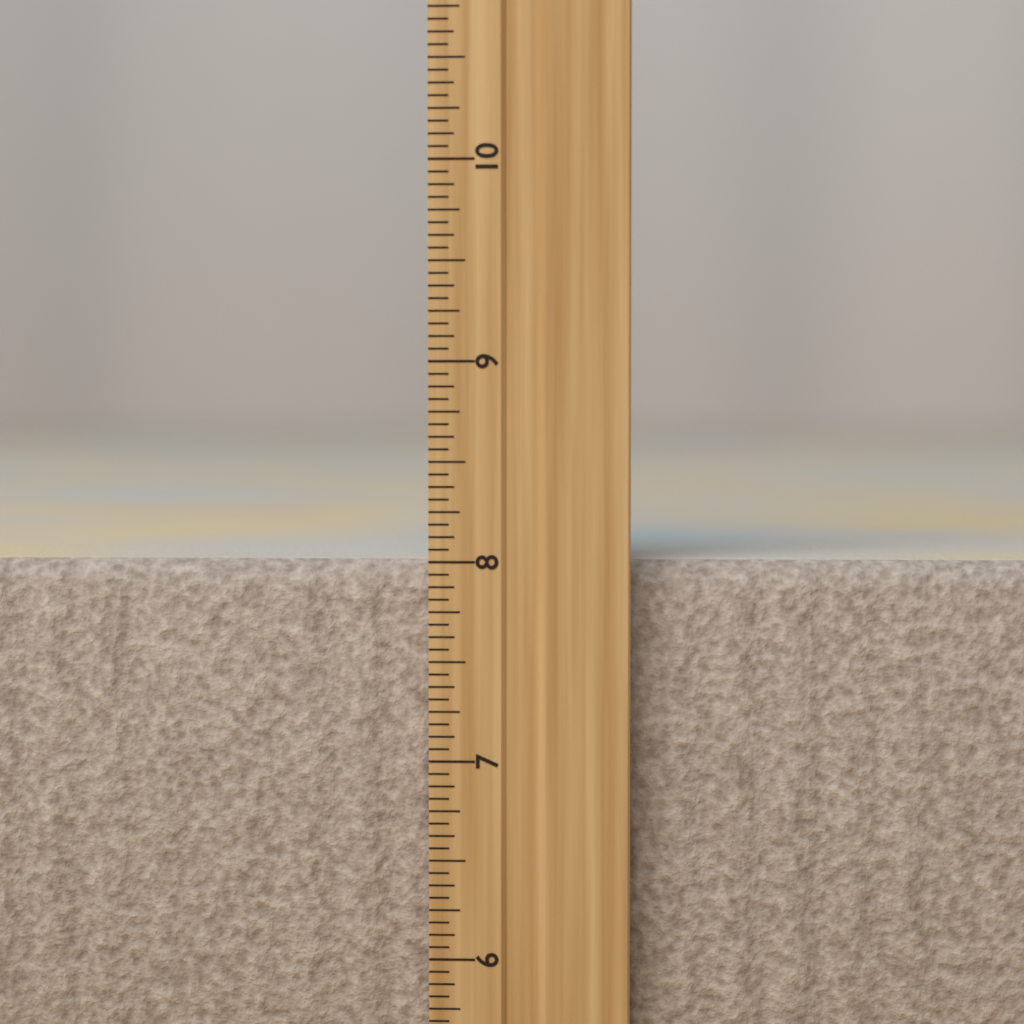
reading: 8.0000 inch
